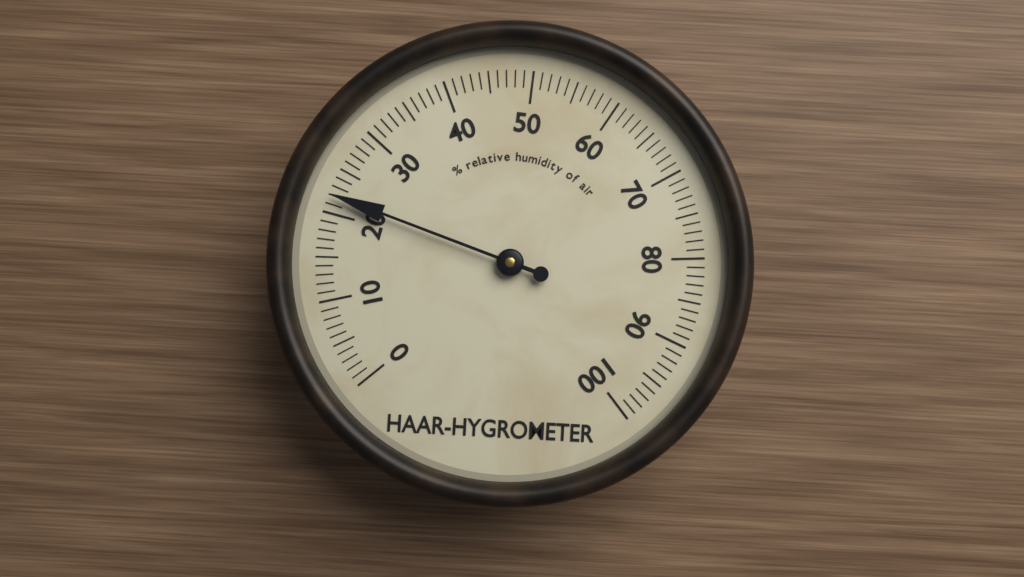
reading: 22 %
